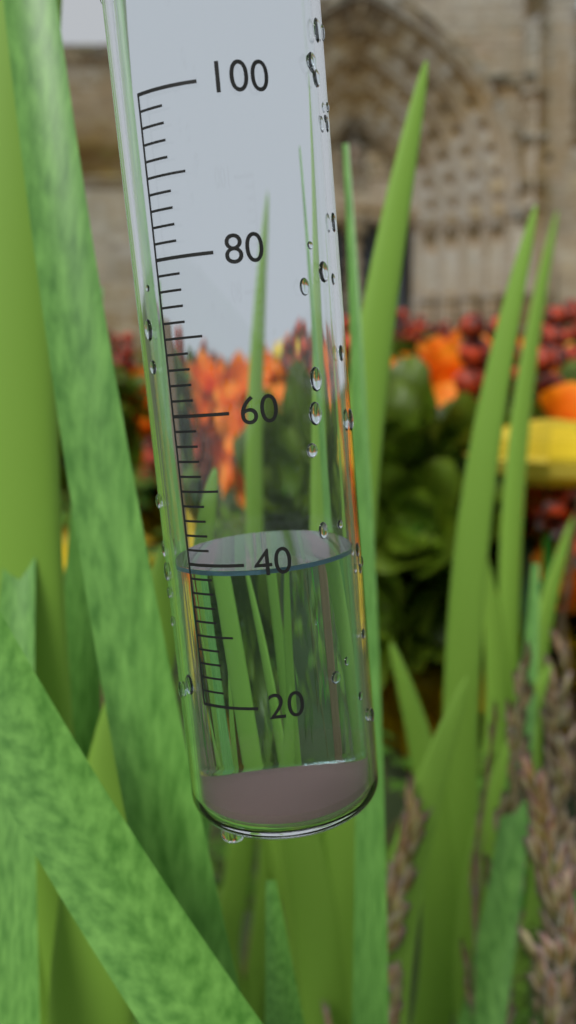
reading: 39 (no unit)
